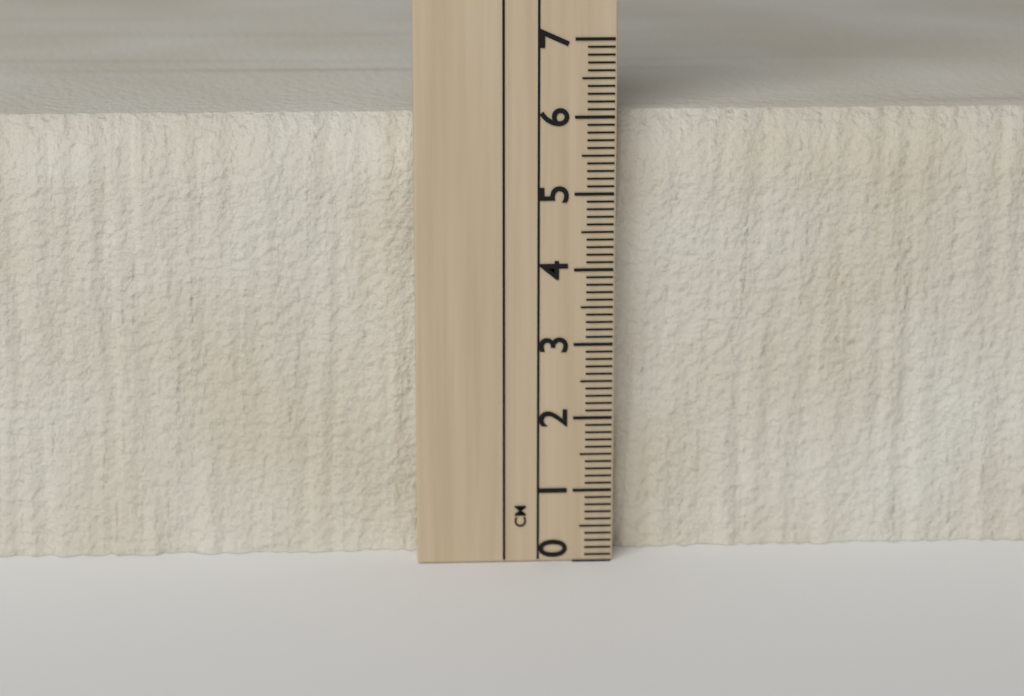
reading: 6.0 cm
